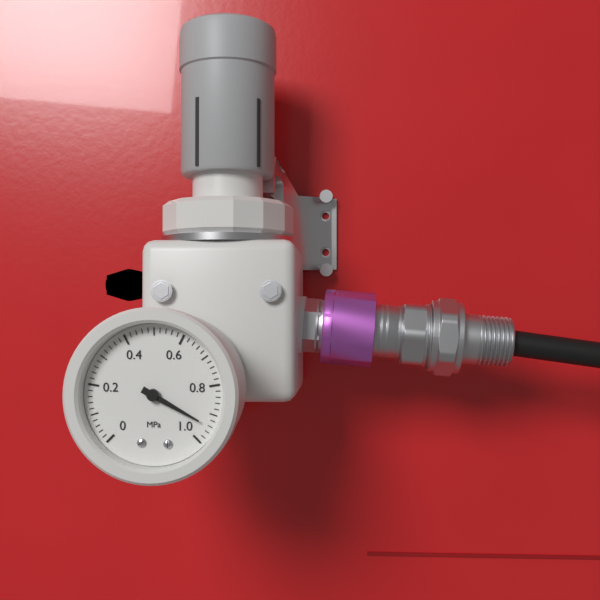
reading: 0.94 MPa
